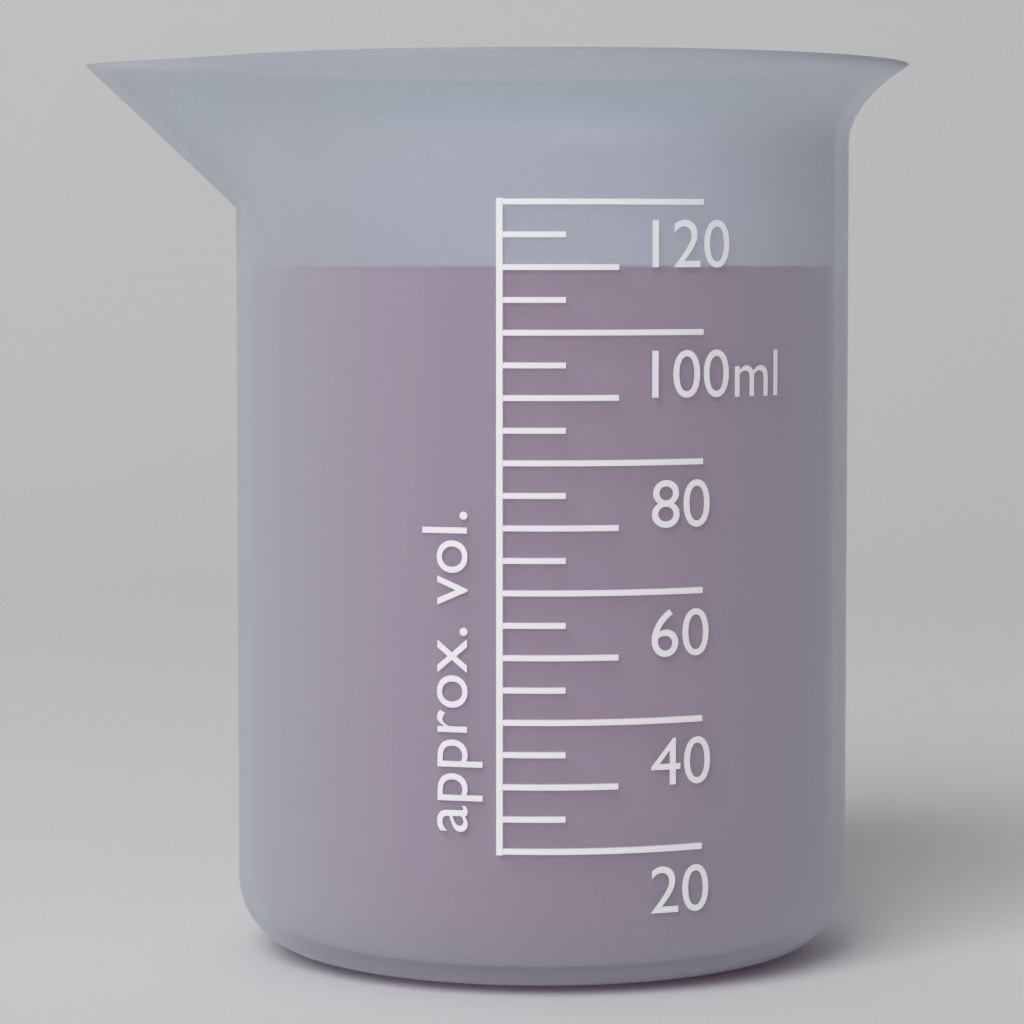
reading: 110 ml
